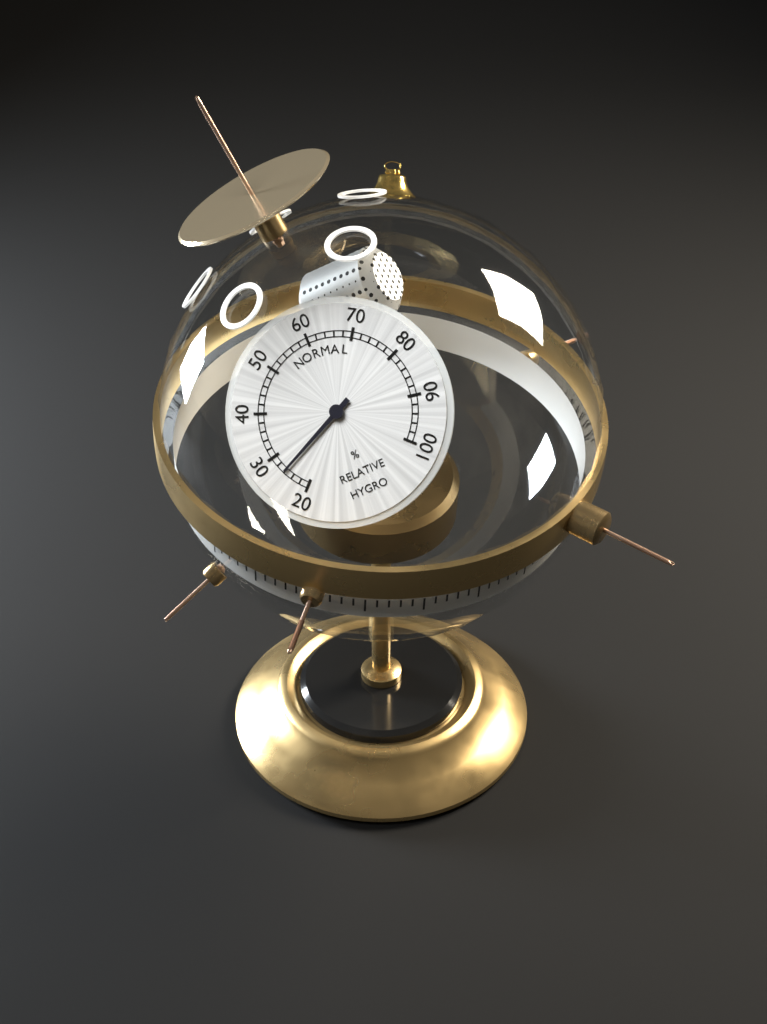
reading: 26 %
